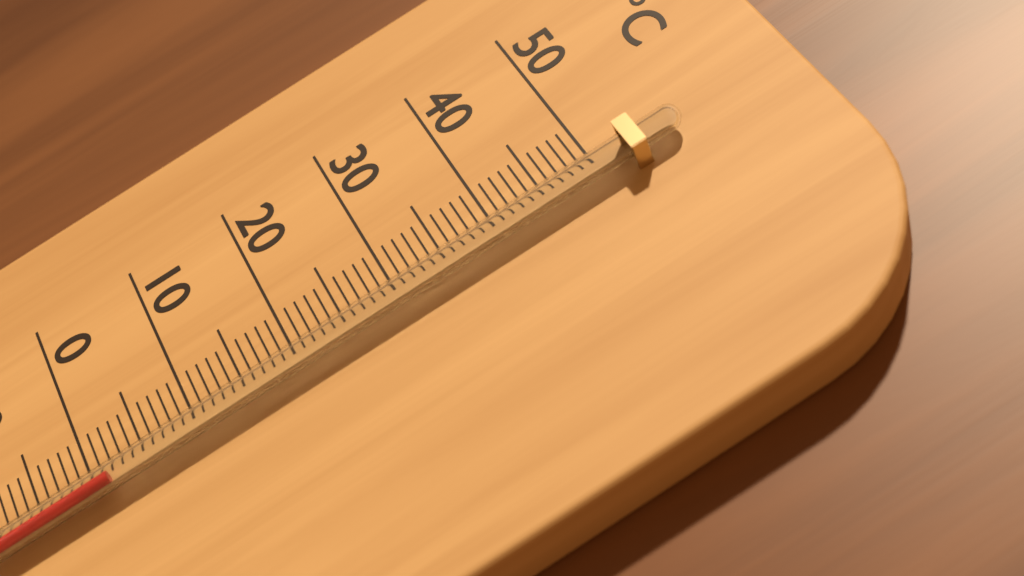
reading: 2 °C
